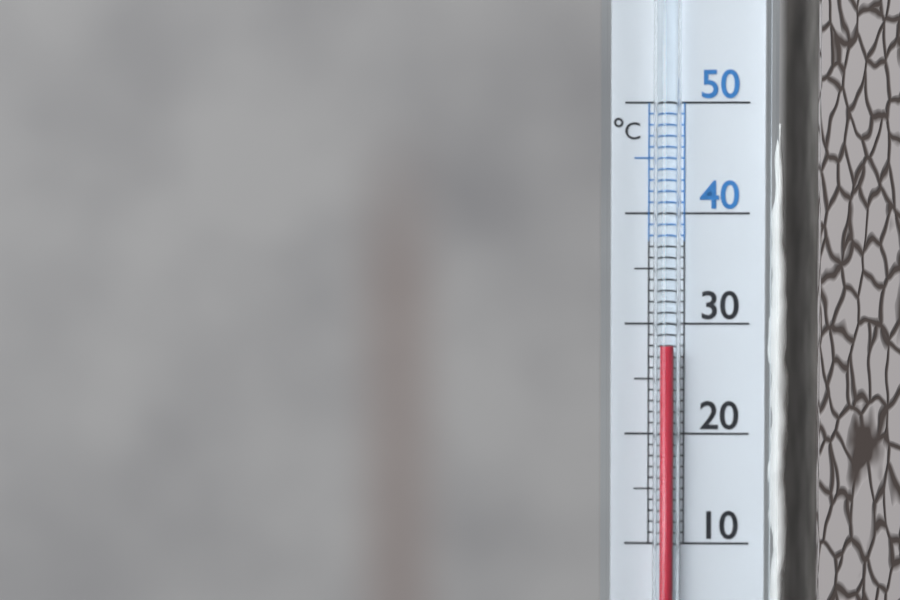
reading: 28 °C
